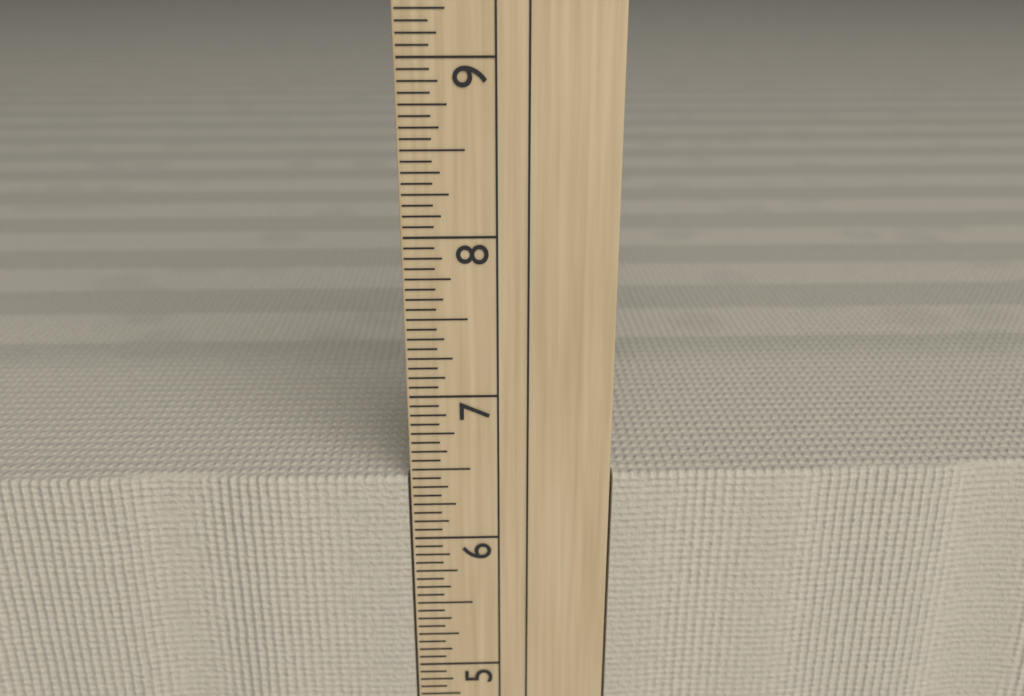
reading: 6.4375 in
